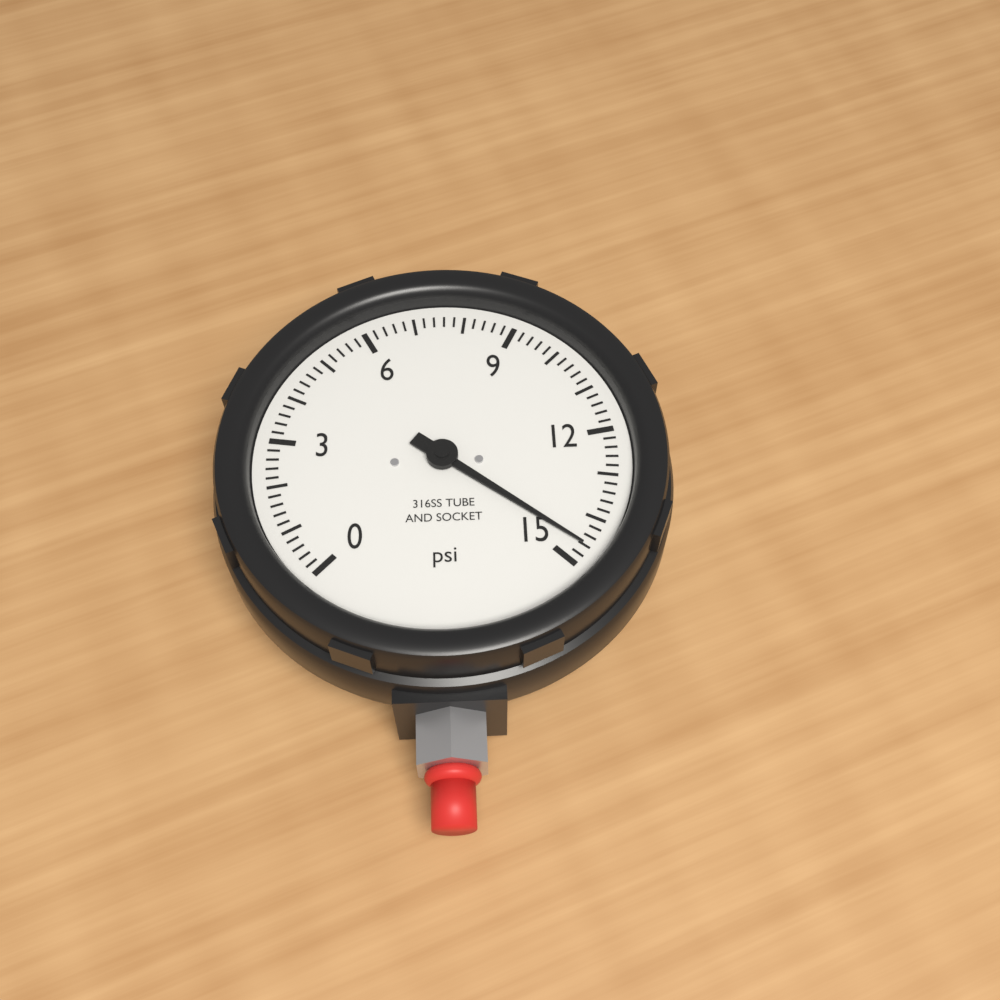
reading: 14.6 psi
